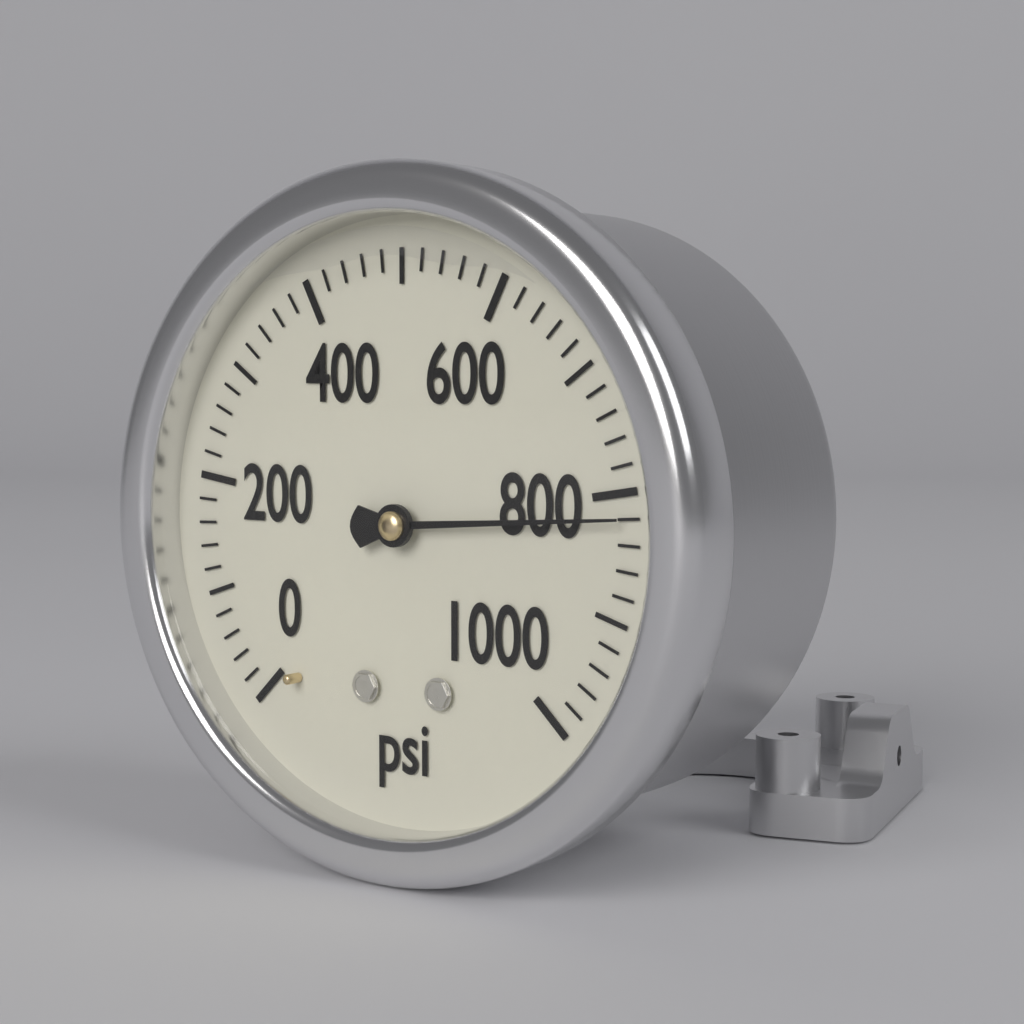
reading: 820 psi
